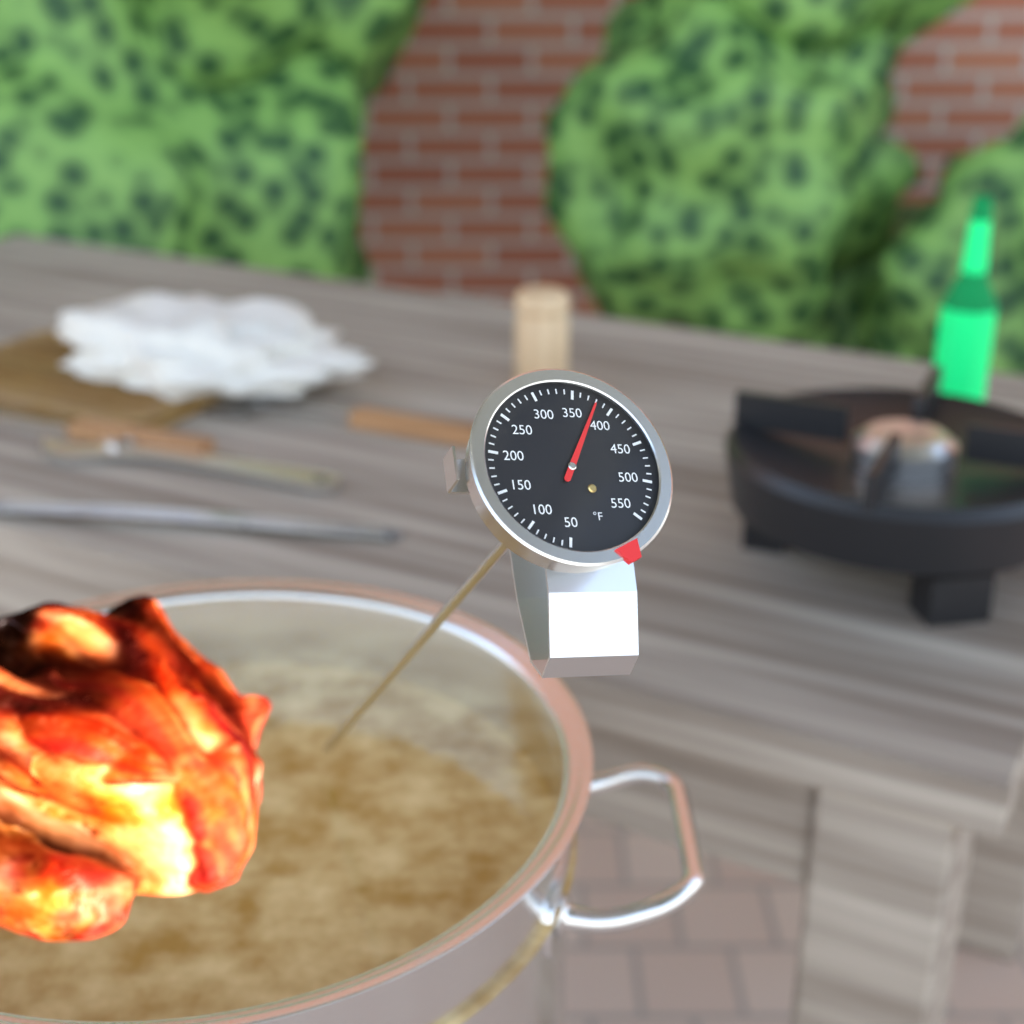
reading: 380 °F
